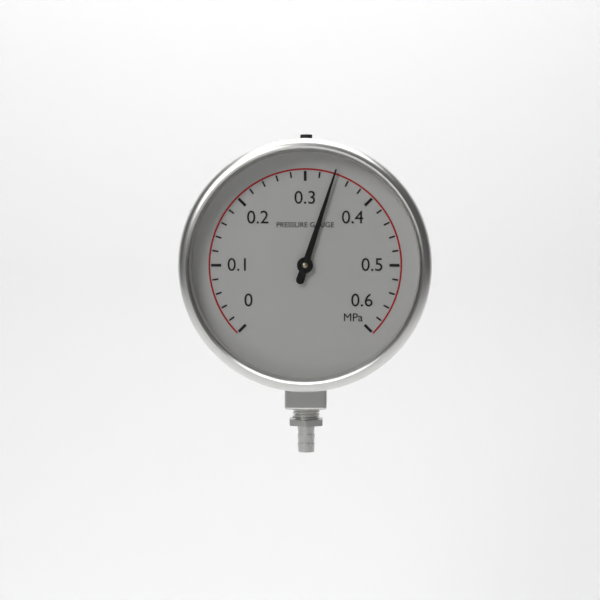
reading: 0.34 MPa
